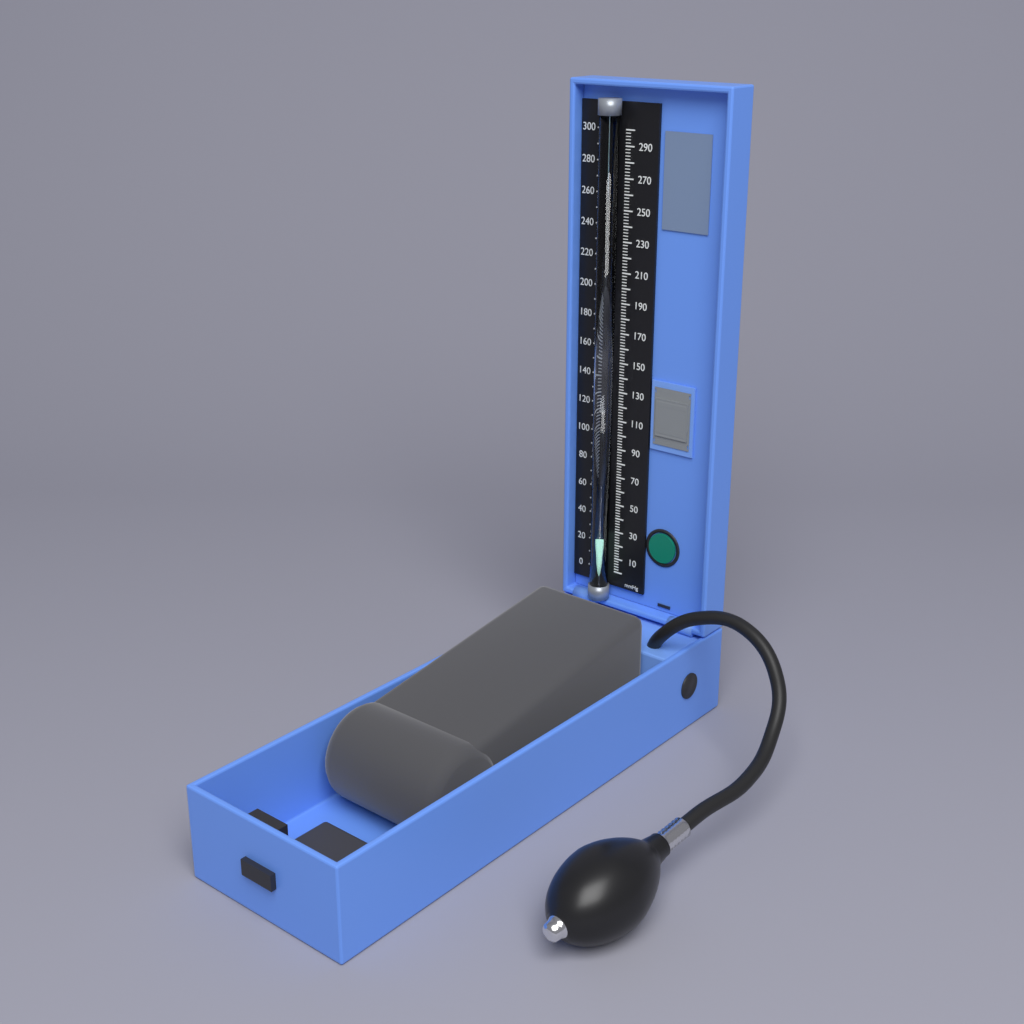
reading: 28 mmHg
